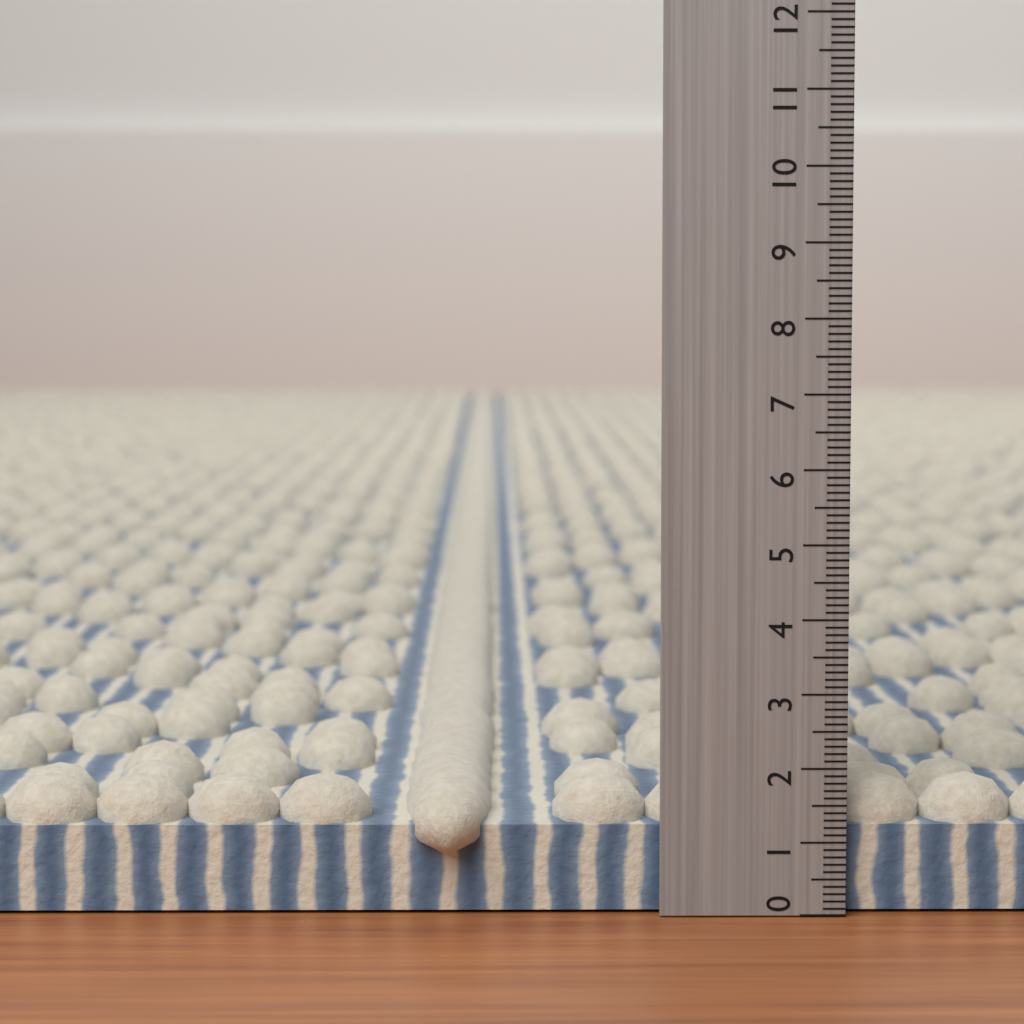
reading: 1.8 (no unit)
